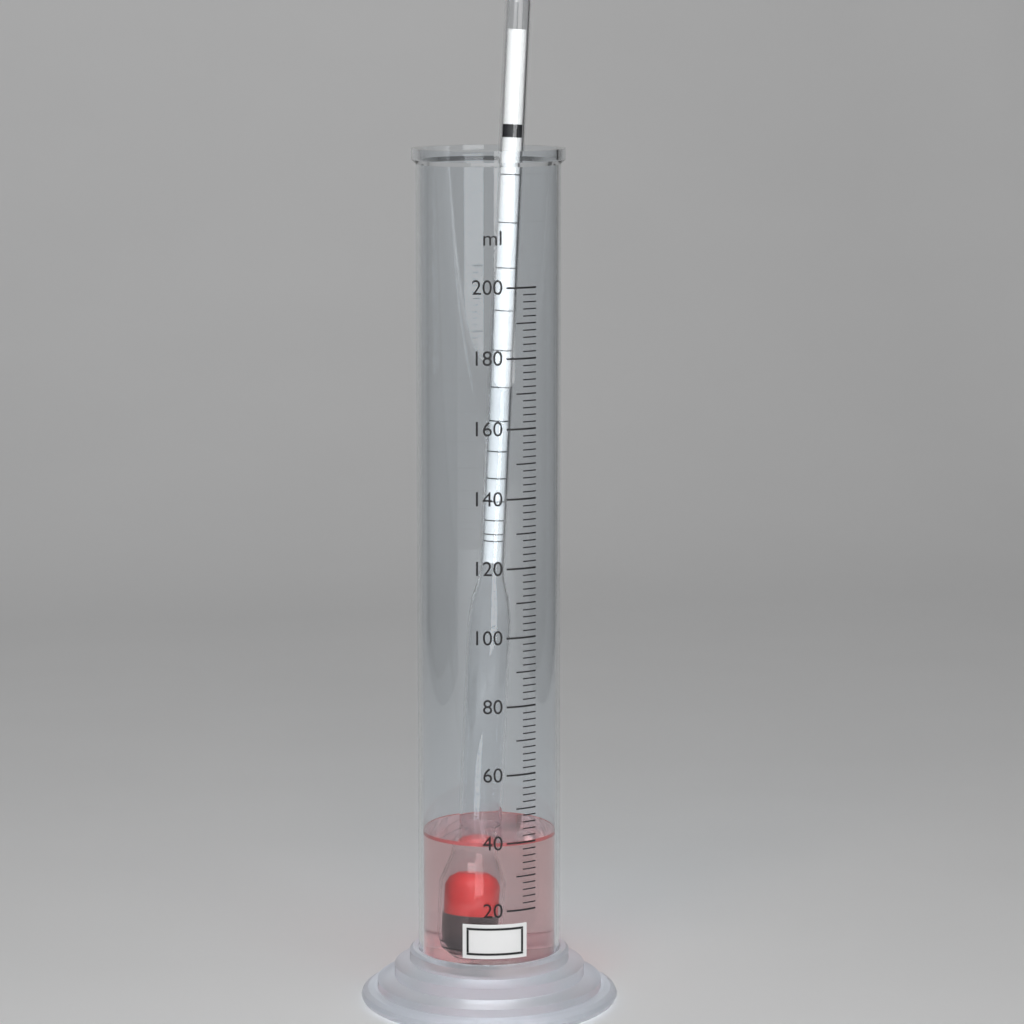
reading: 40 ml
